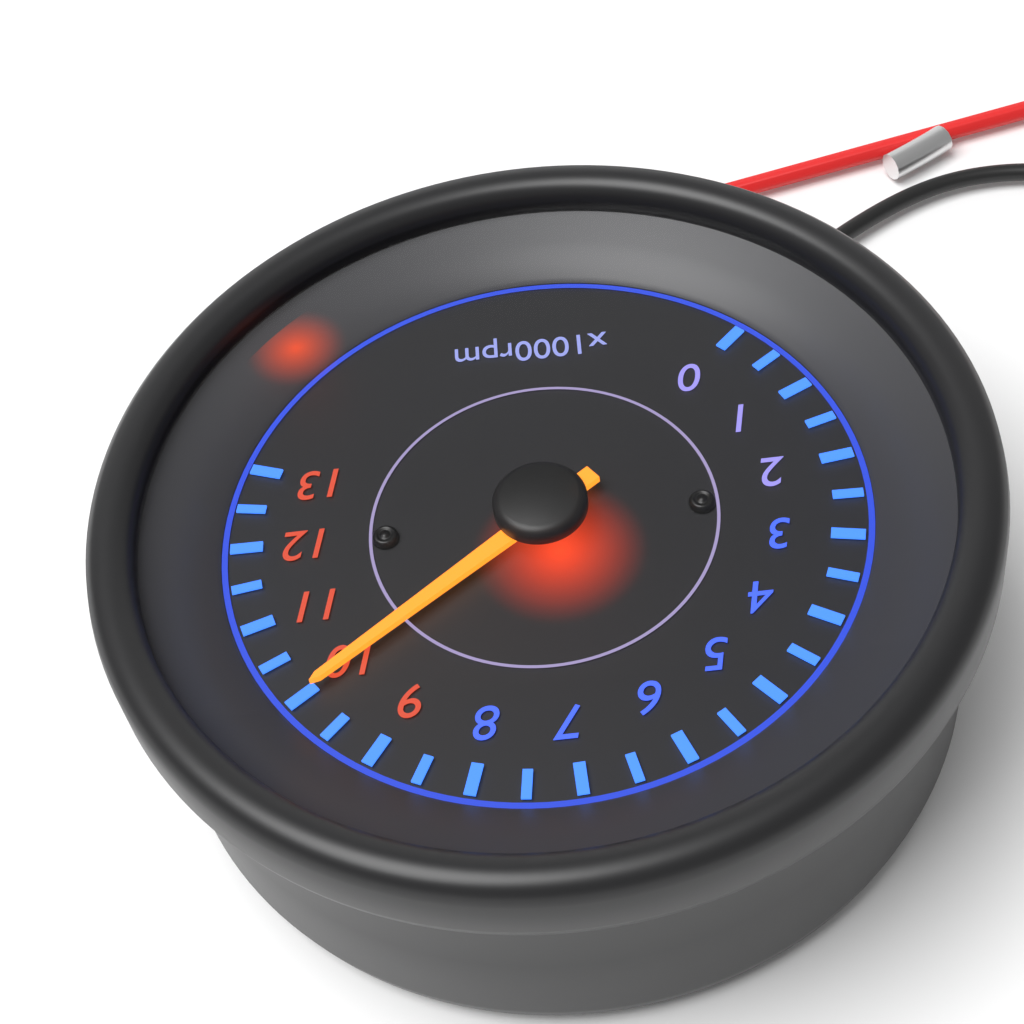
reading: 10000 rpm
